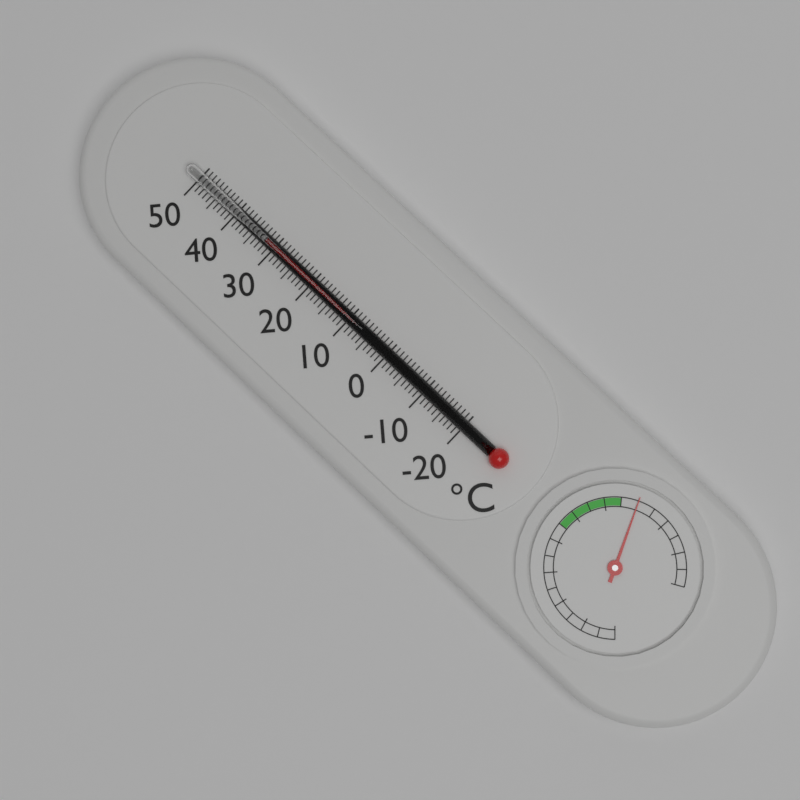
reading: 32 °C
